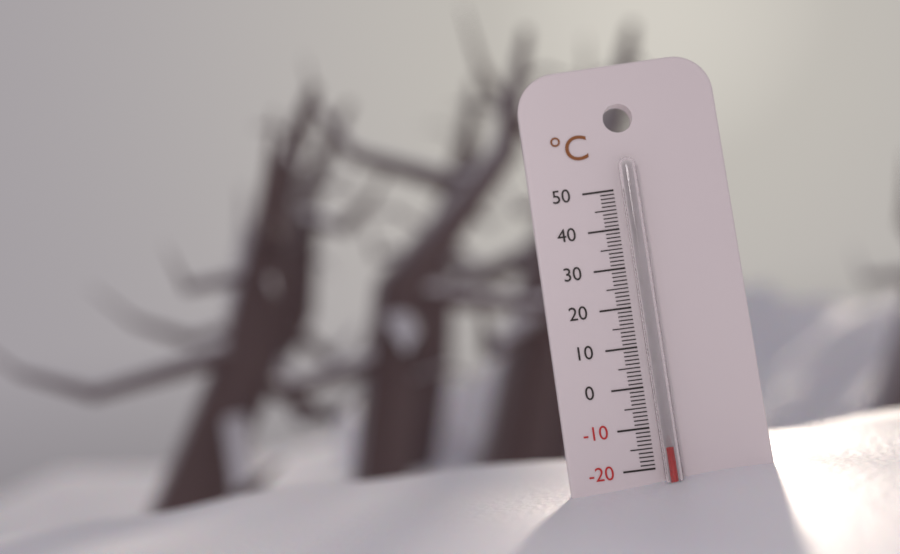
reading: -15 °C
